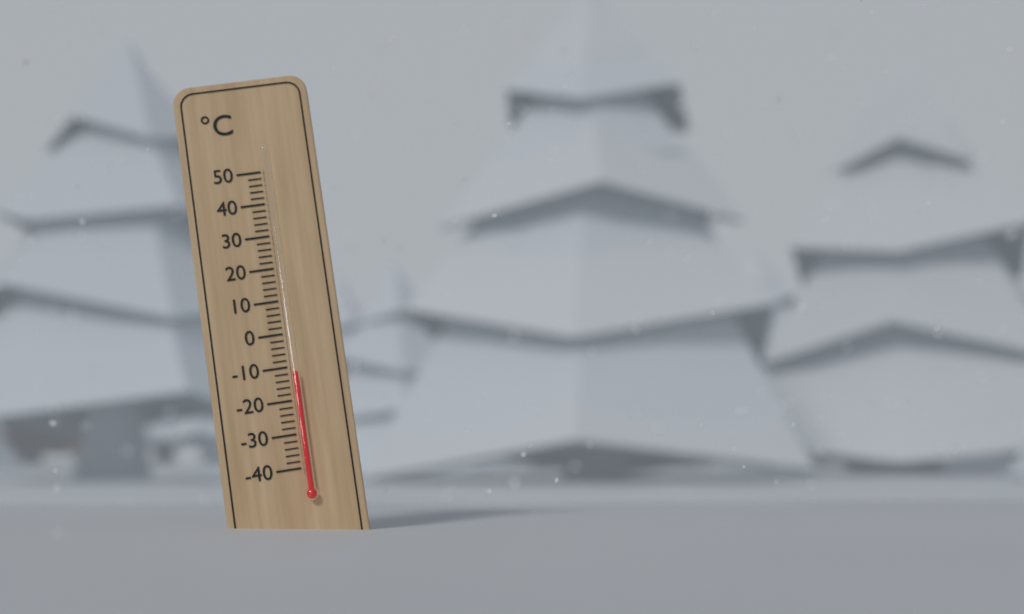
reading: -12 °C
